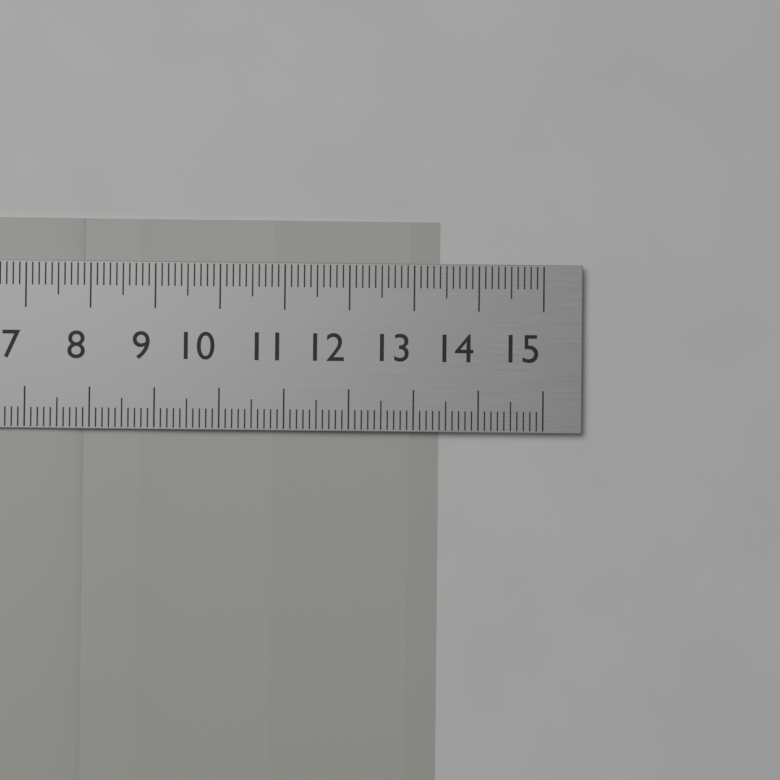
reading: 13.4 cm
